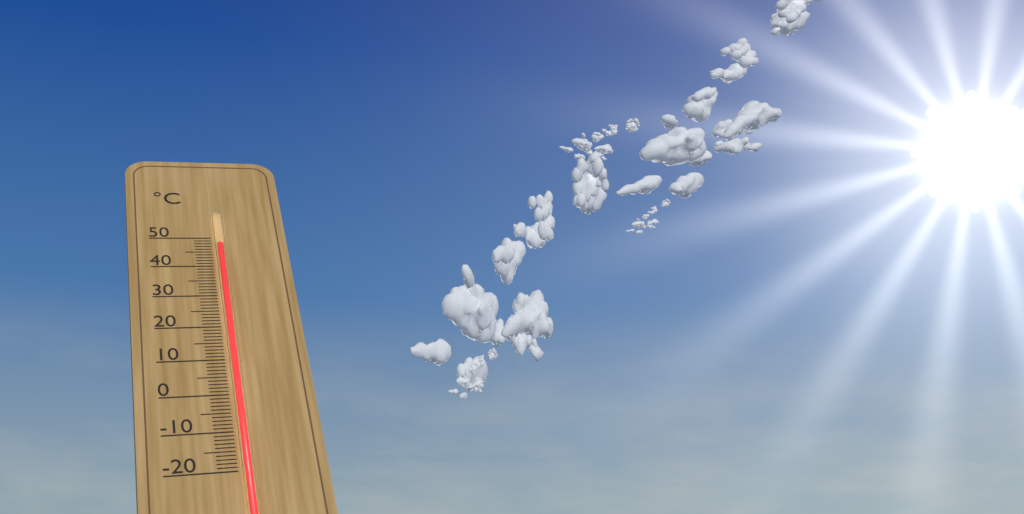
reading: 47 °C
